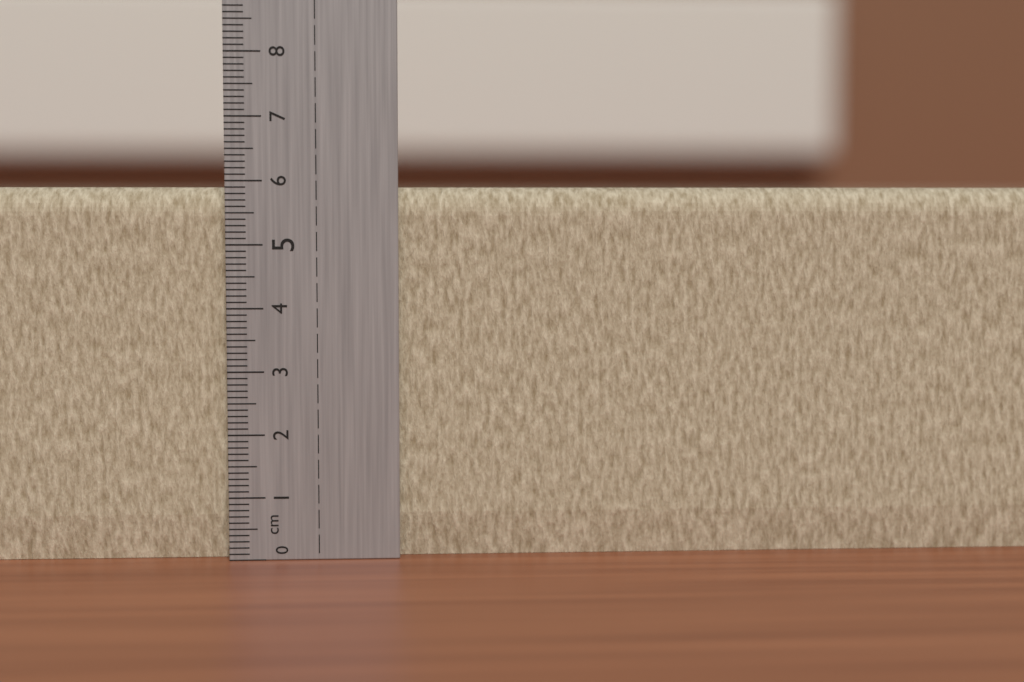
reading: 5.9 cm
